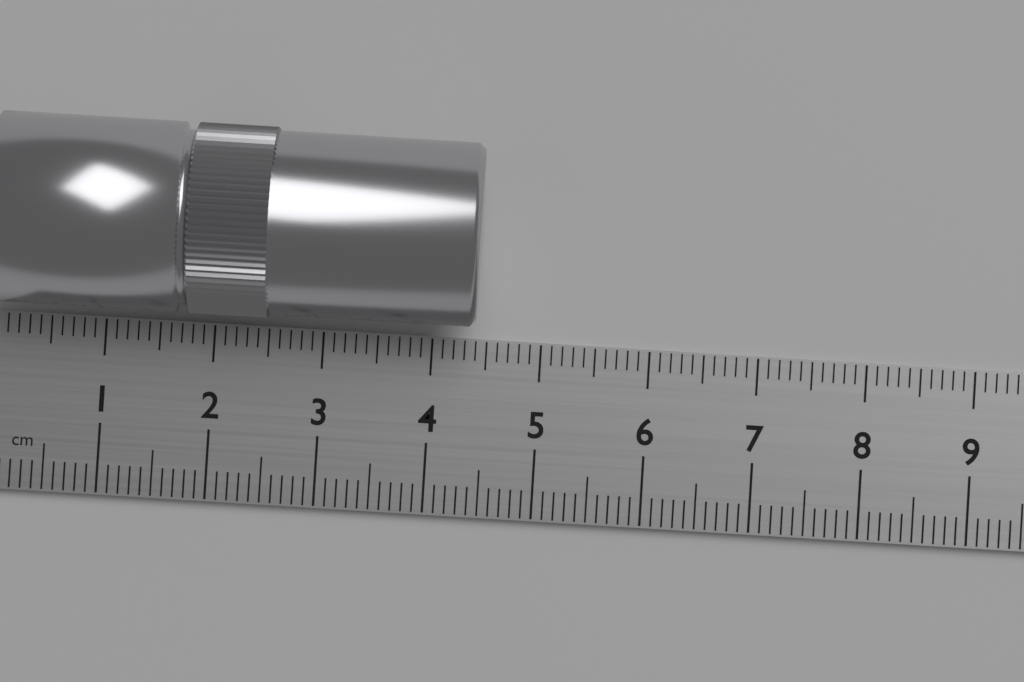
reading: 4.4 cm
